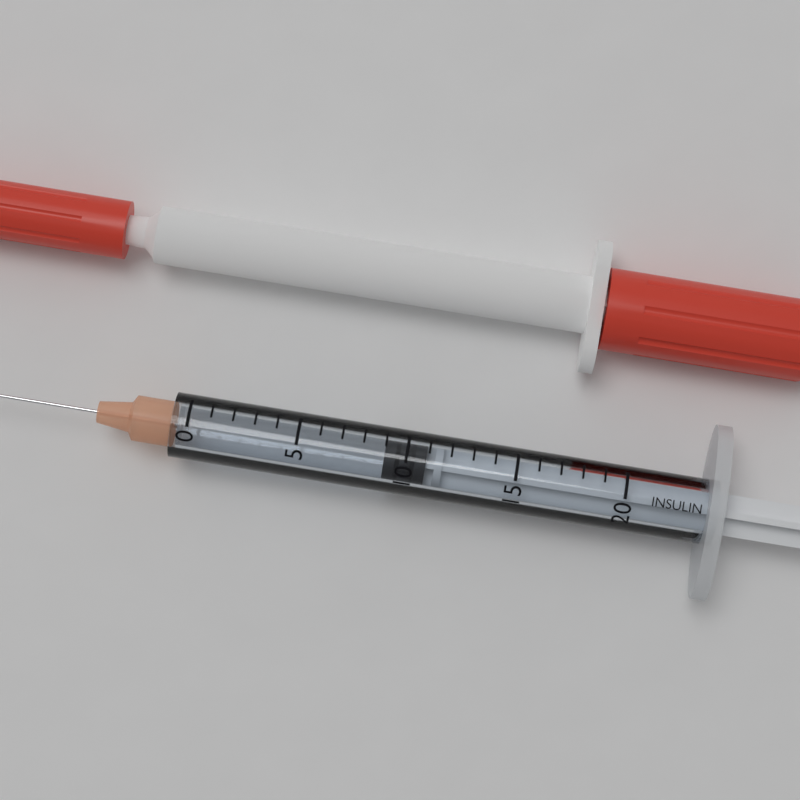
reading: 9 (no unit)
